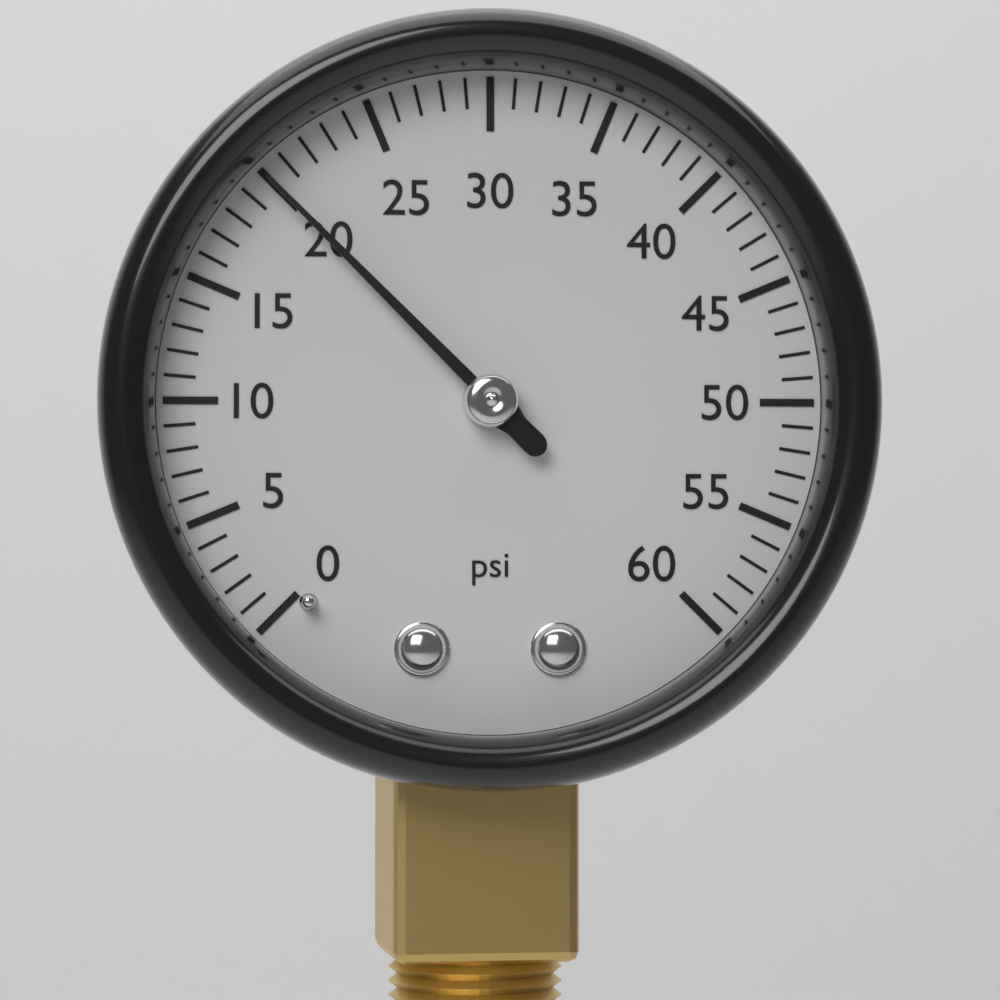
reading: 20 psi
